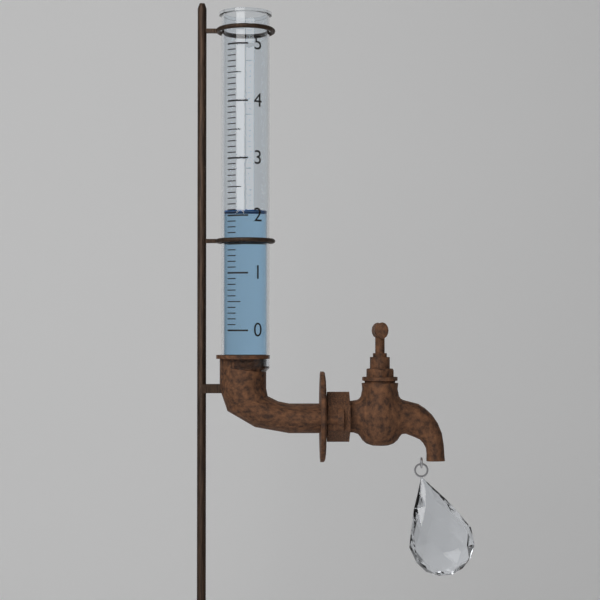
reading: 2.1 (no unit)
